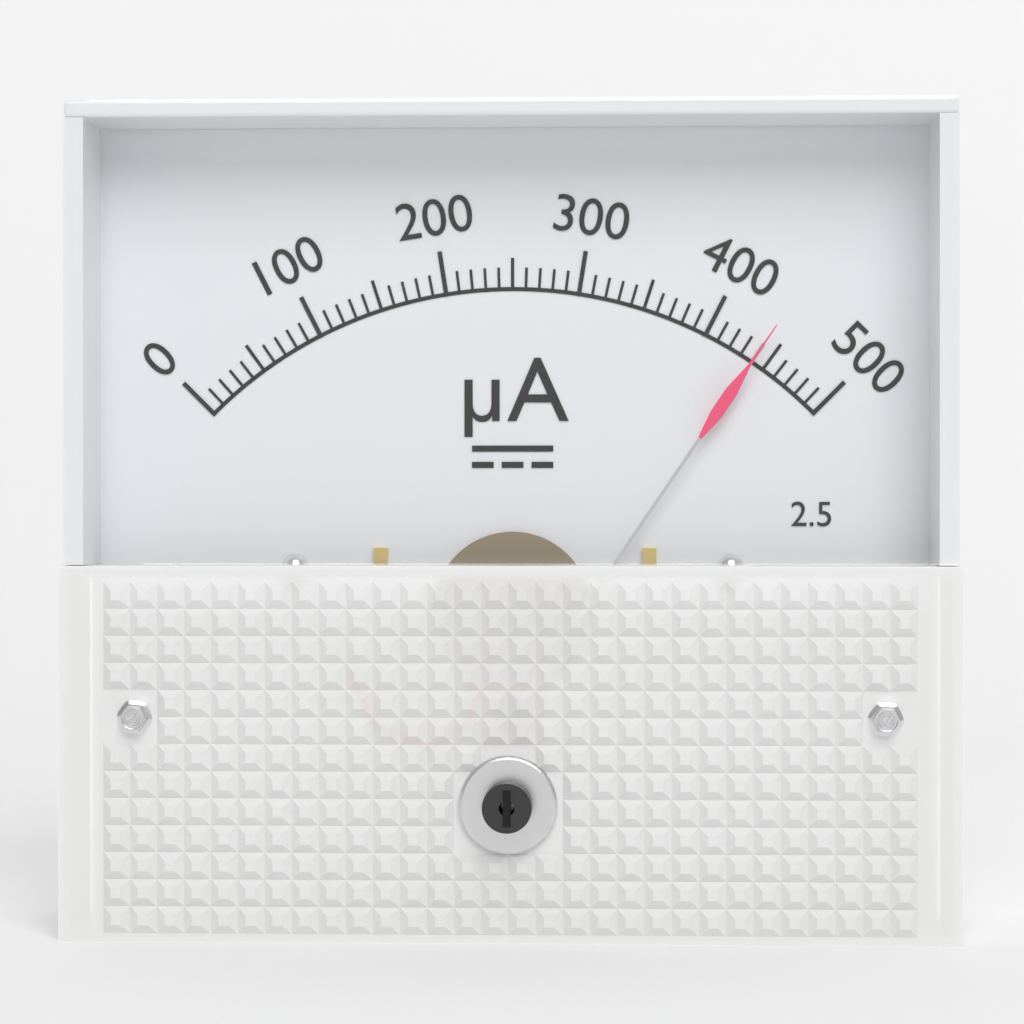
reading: 440 µA
